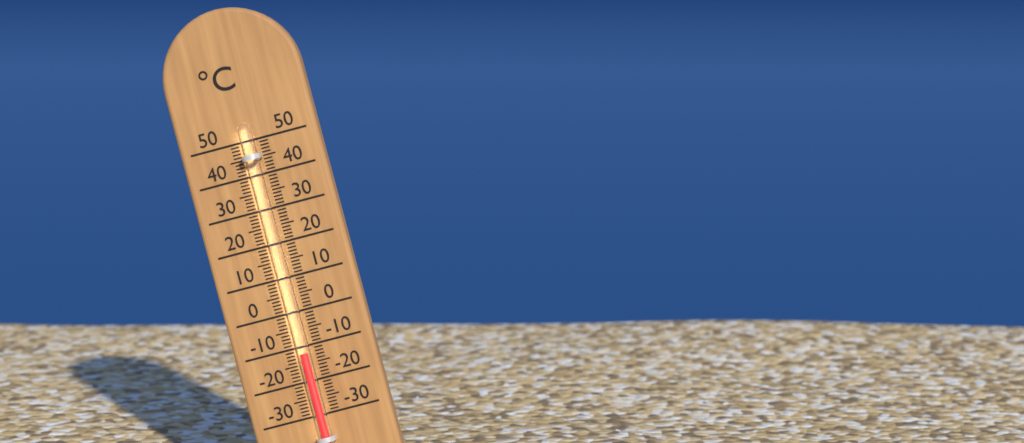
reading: -12 °C
